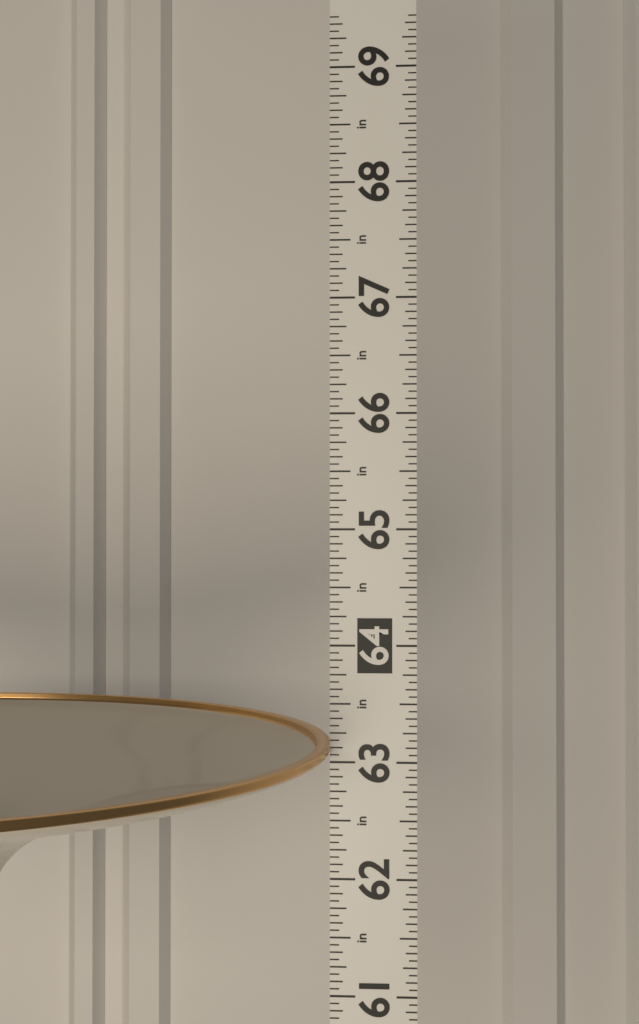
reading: 63.1250 in
